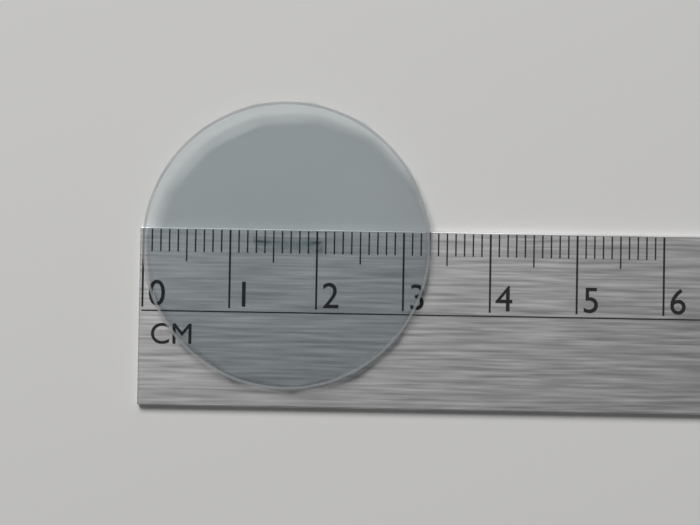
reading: 3.3 cm
